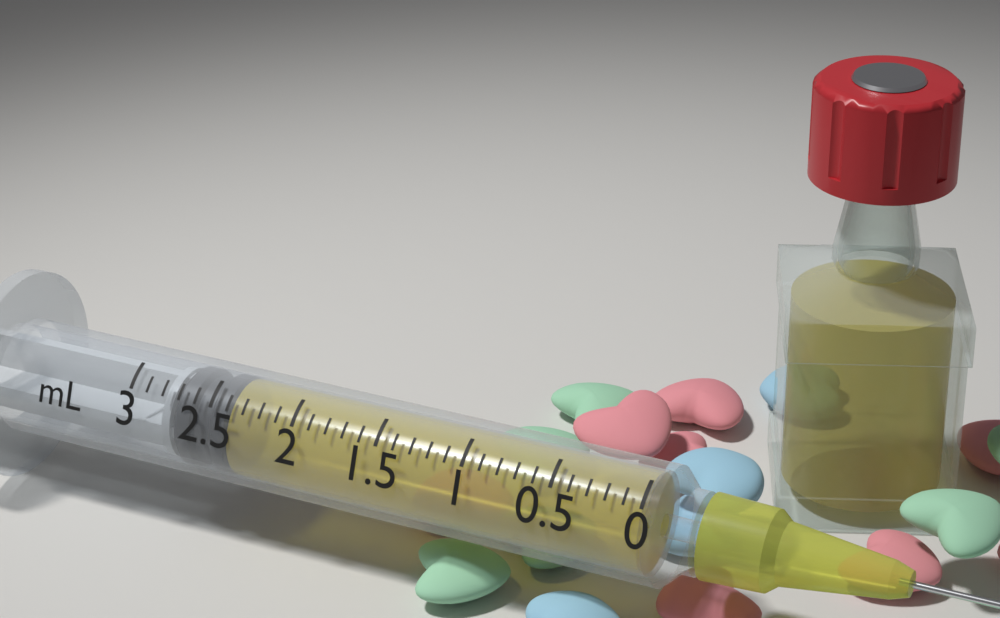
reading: 2.4 mL
